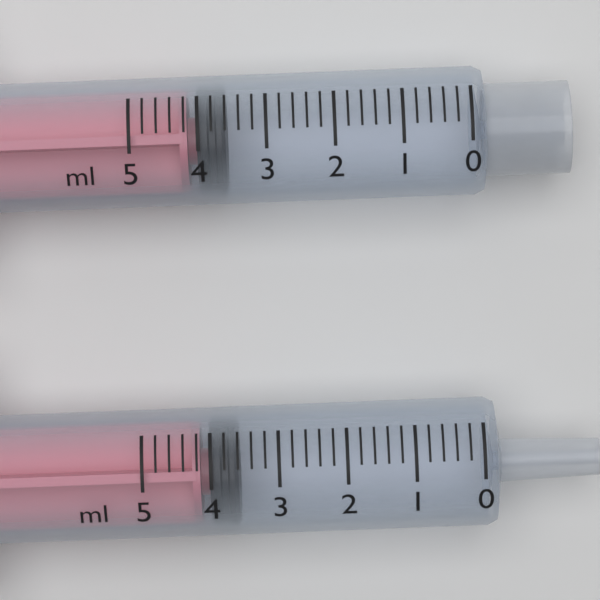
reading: 3.6 ml
